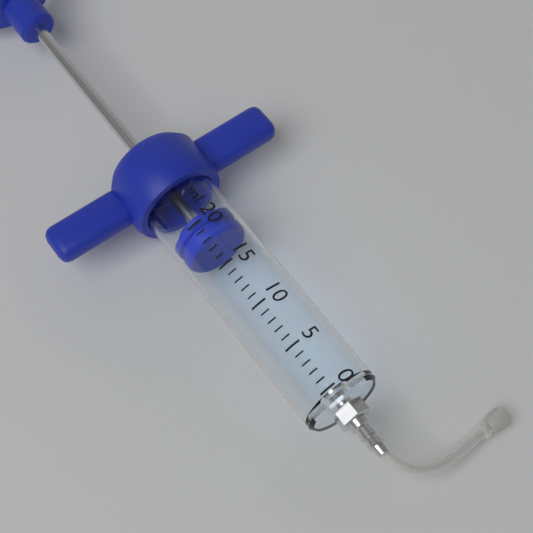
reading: 18 ml
